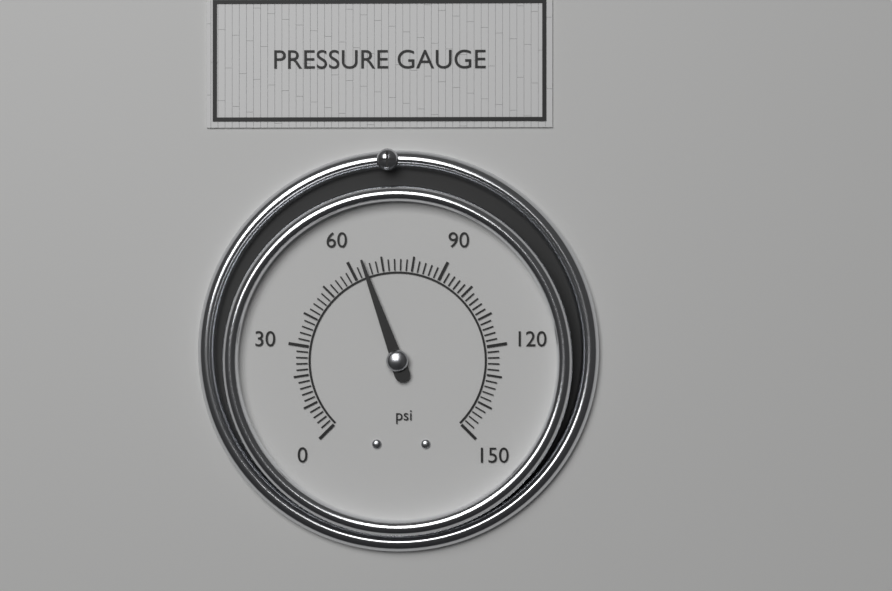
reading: 64 psi
